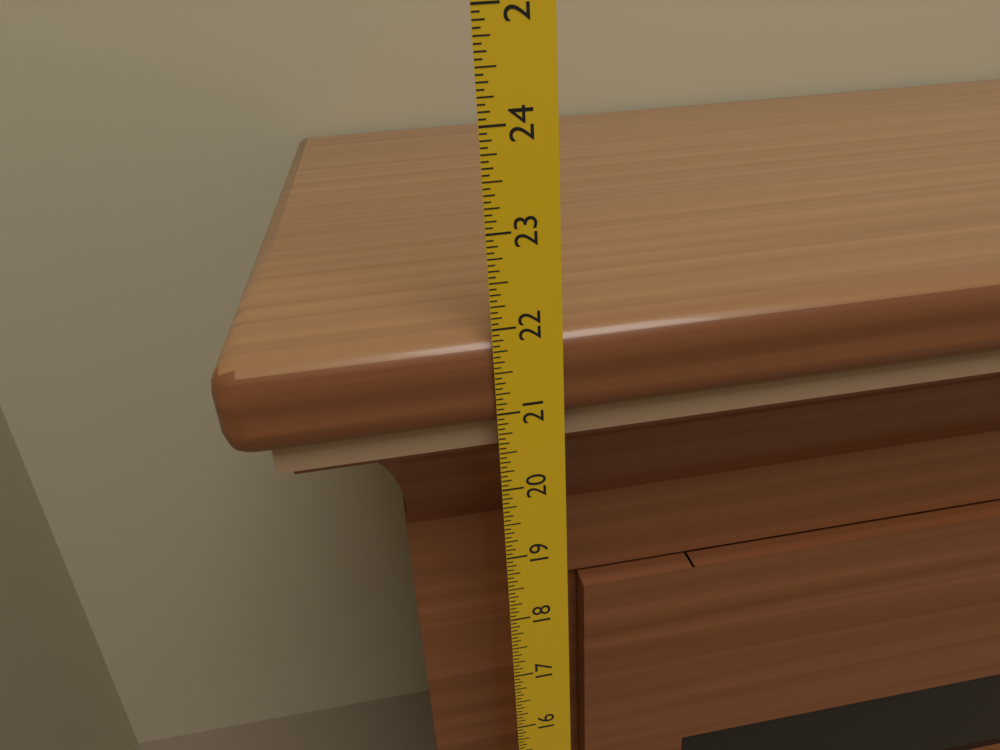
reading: 21.8750 in
